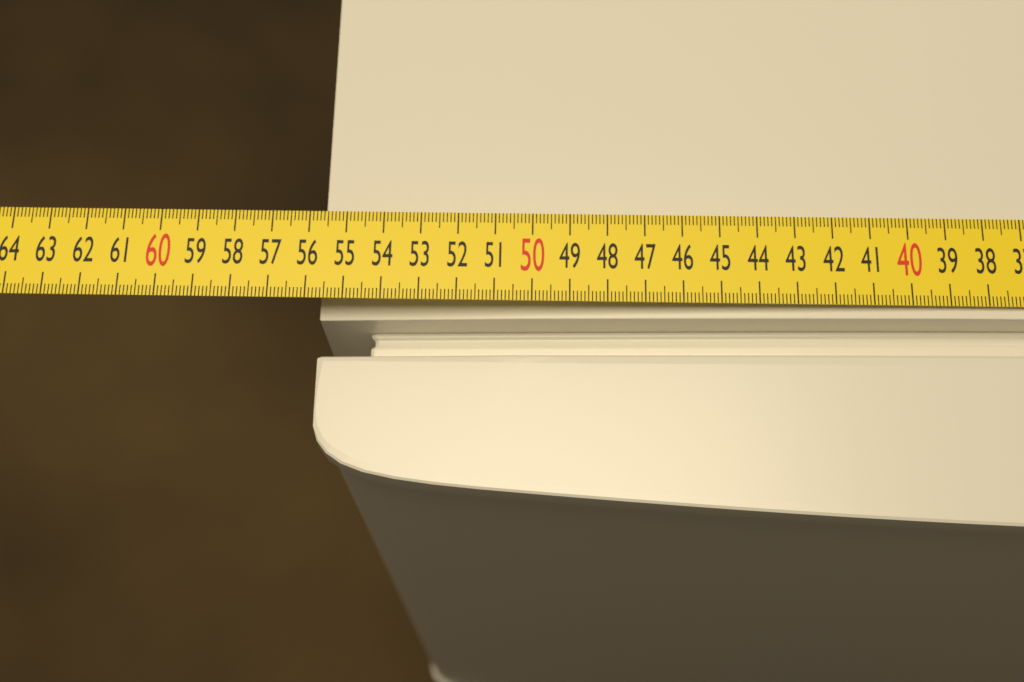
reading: 55.7 cm
